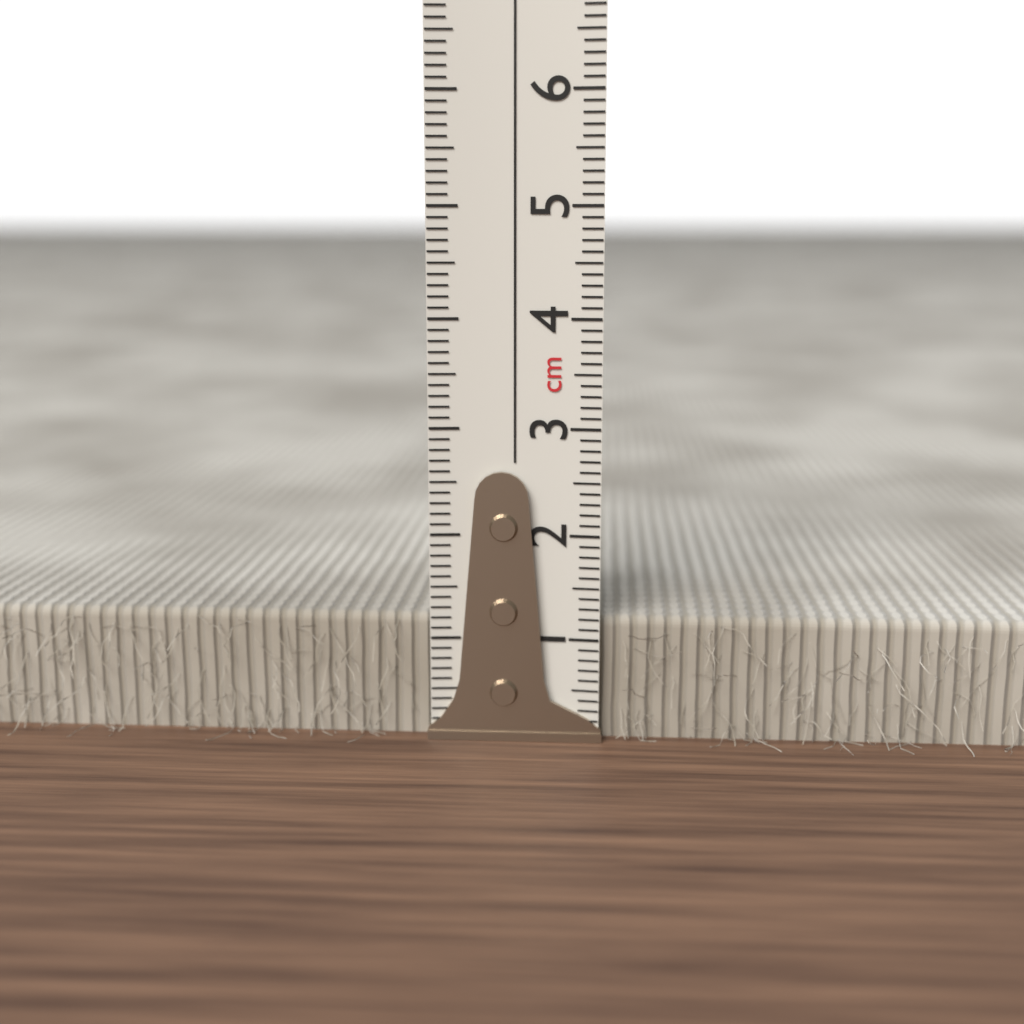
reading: 1.2 cm
